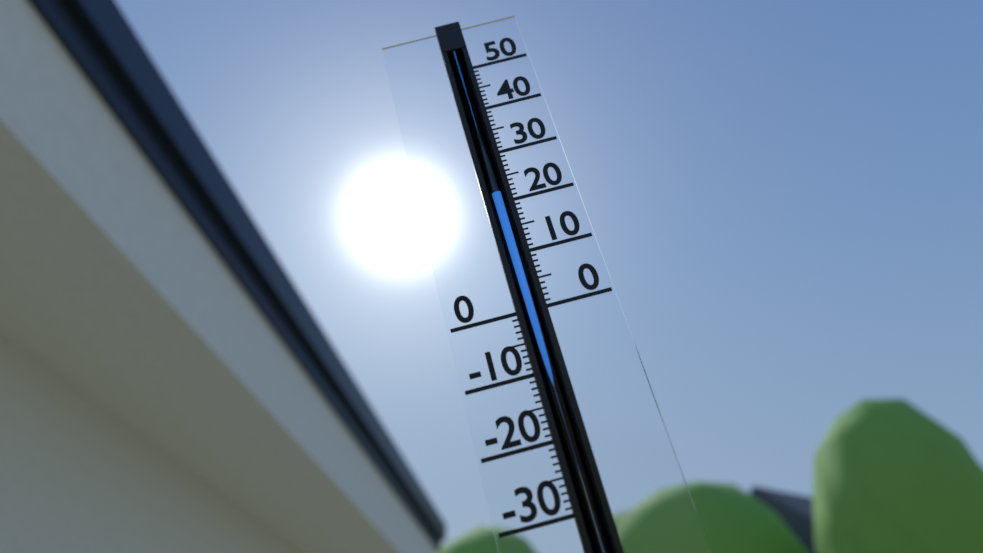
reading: 22 (no unit)
